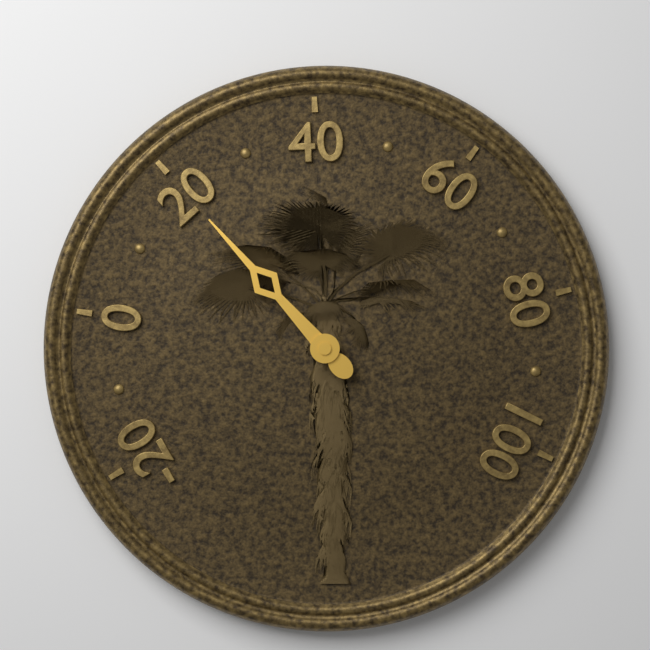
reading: 20 (no unit)
